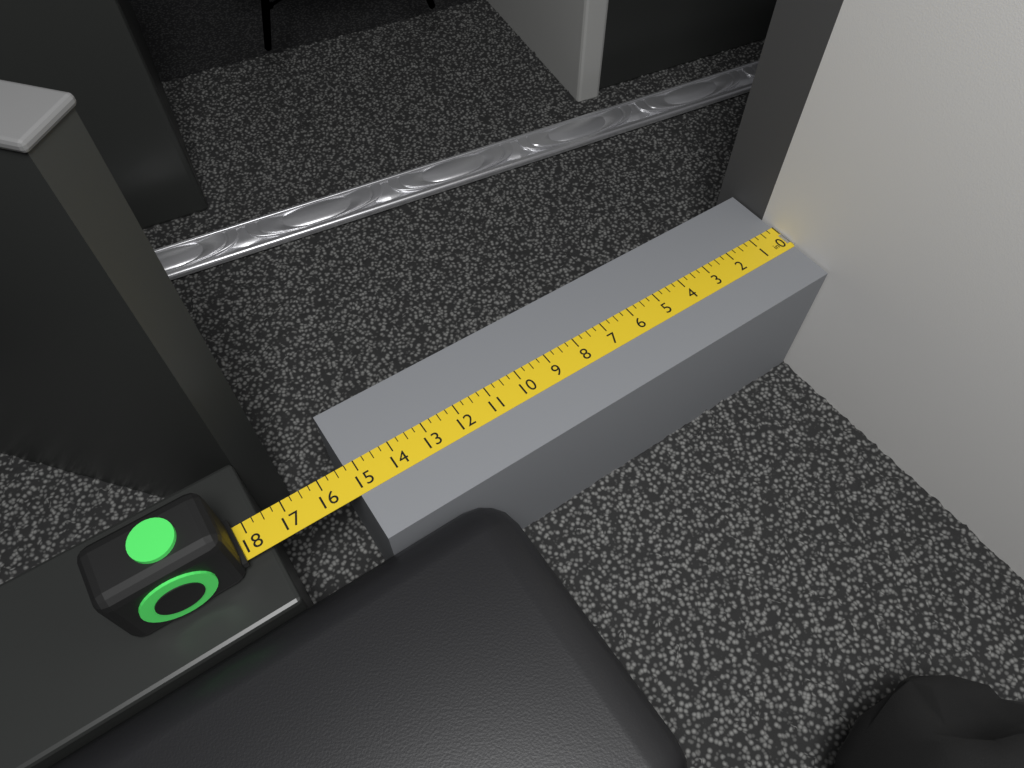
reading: 15.25 in
